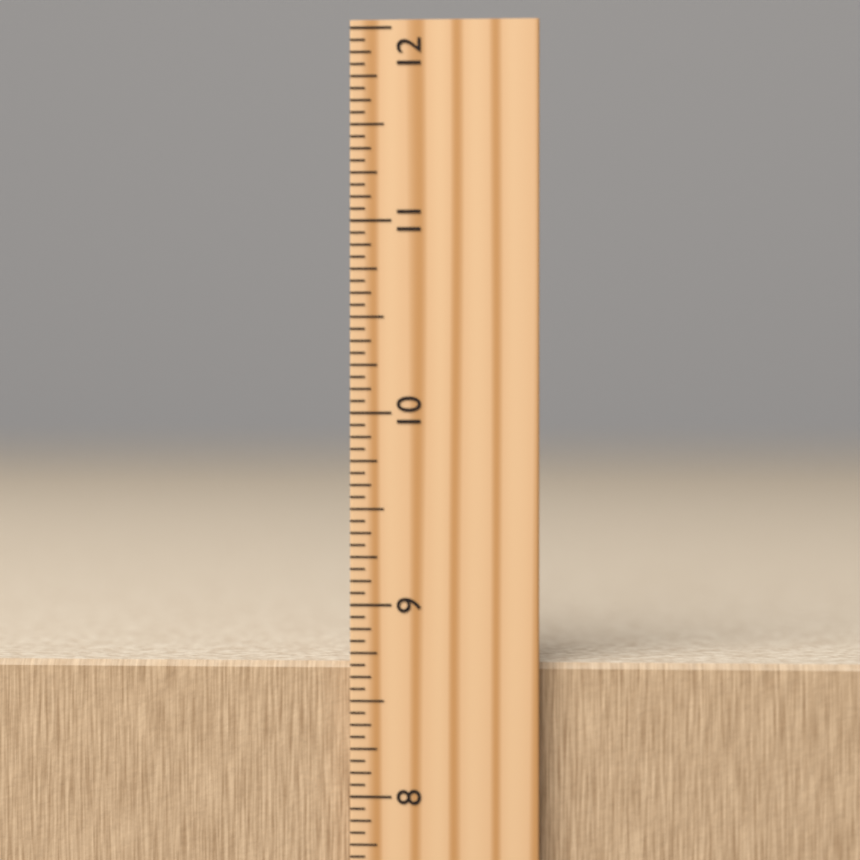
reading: 8.6875 inch
